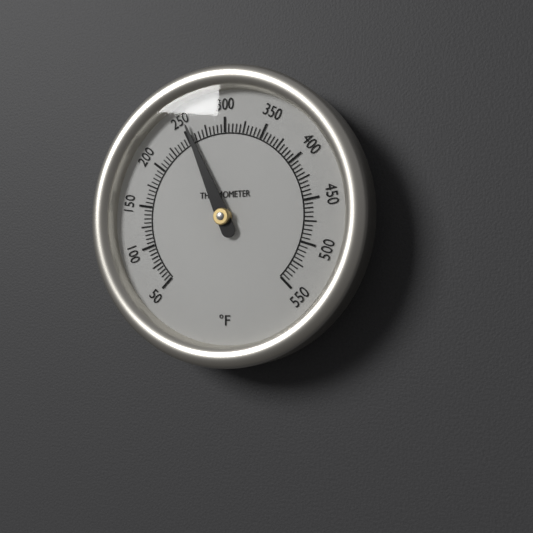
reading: 255 °F
